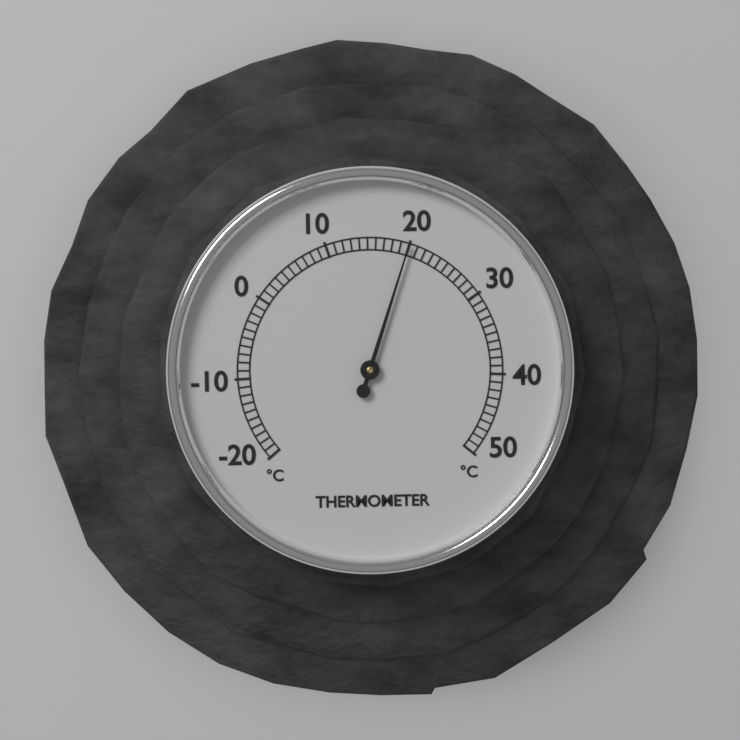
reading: 20 °C
